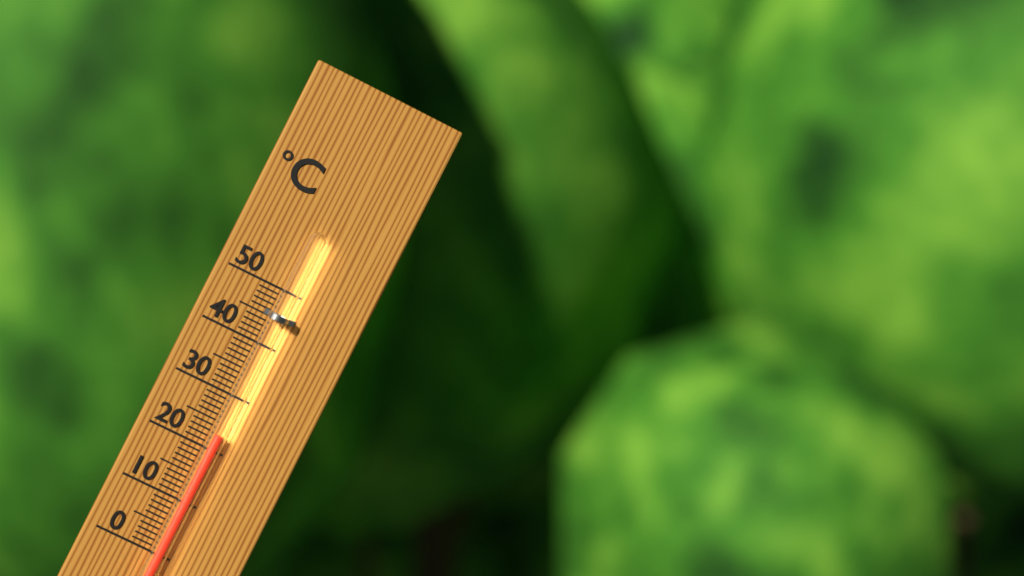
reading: 23 °C
